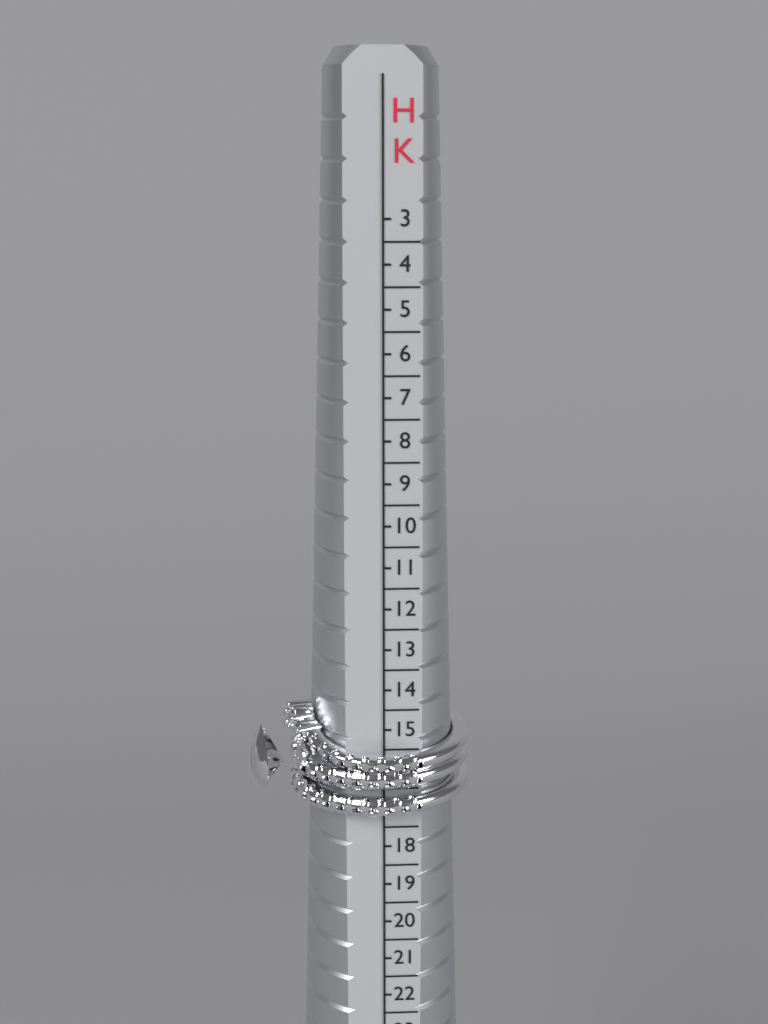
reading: 17.0 HK
